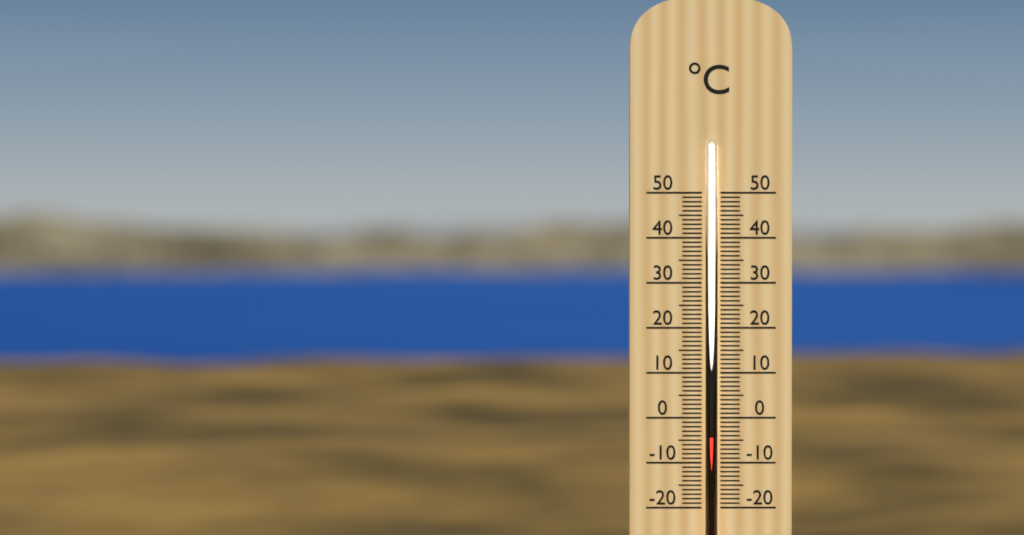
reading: -4 °C
